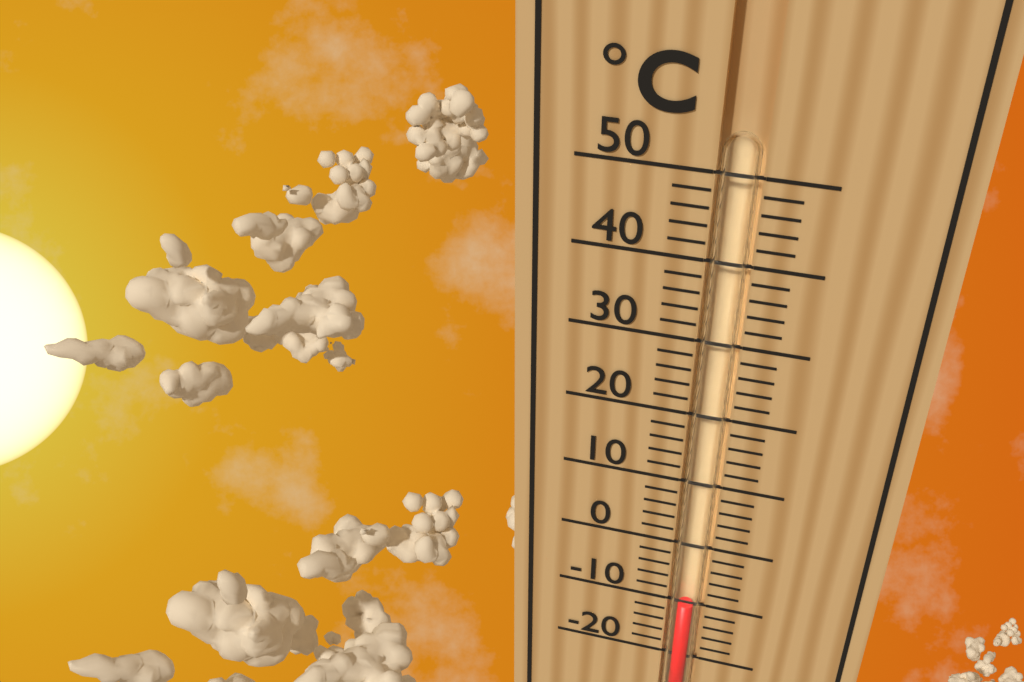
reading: -10 °C
